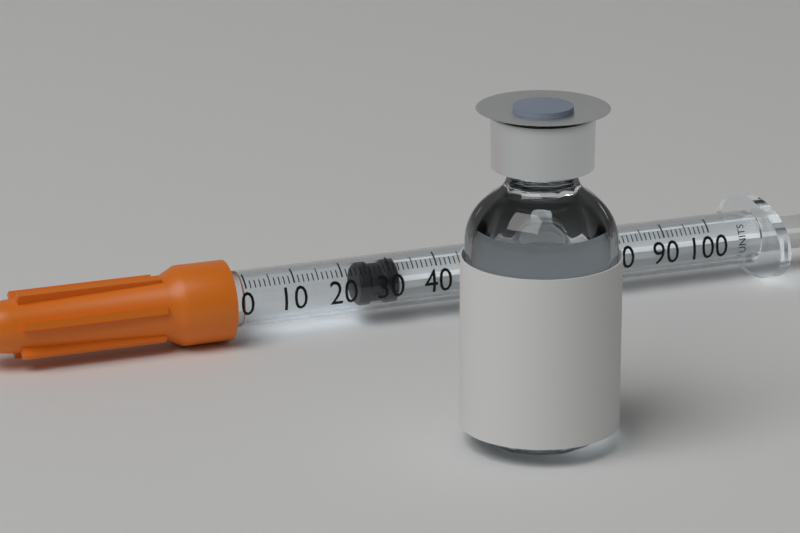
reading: 24 units
